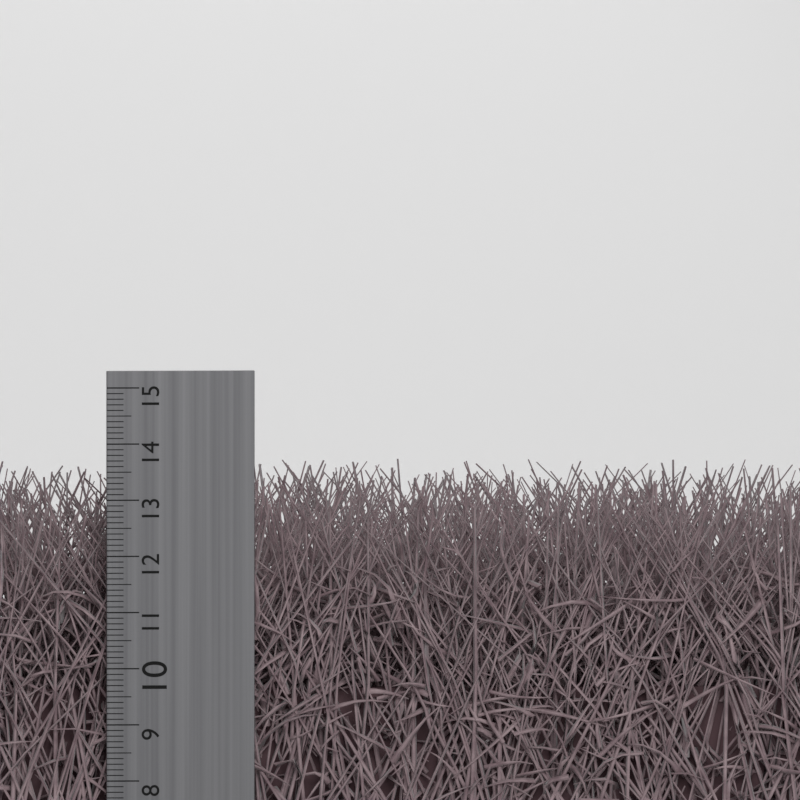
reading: 13.3 cm
